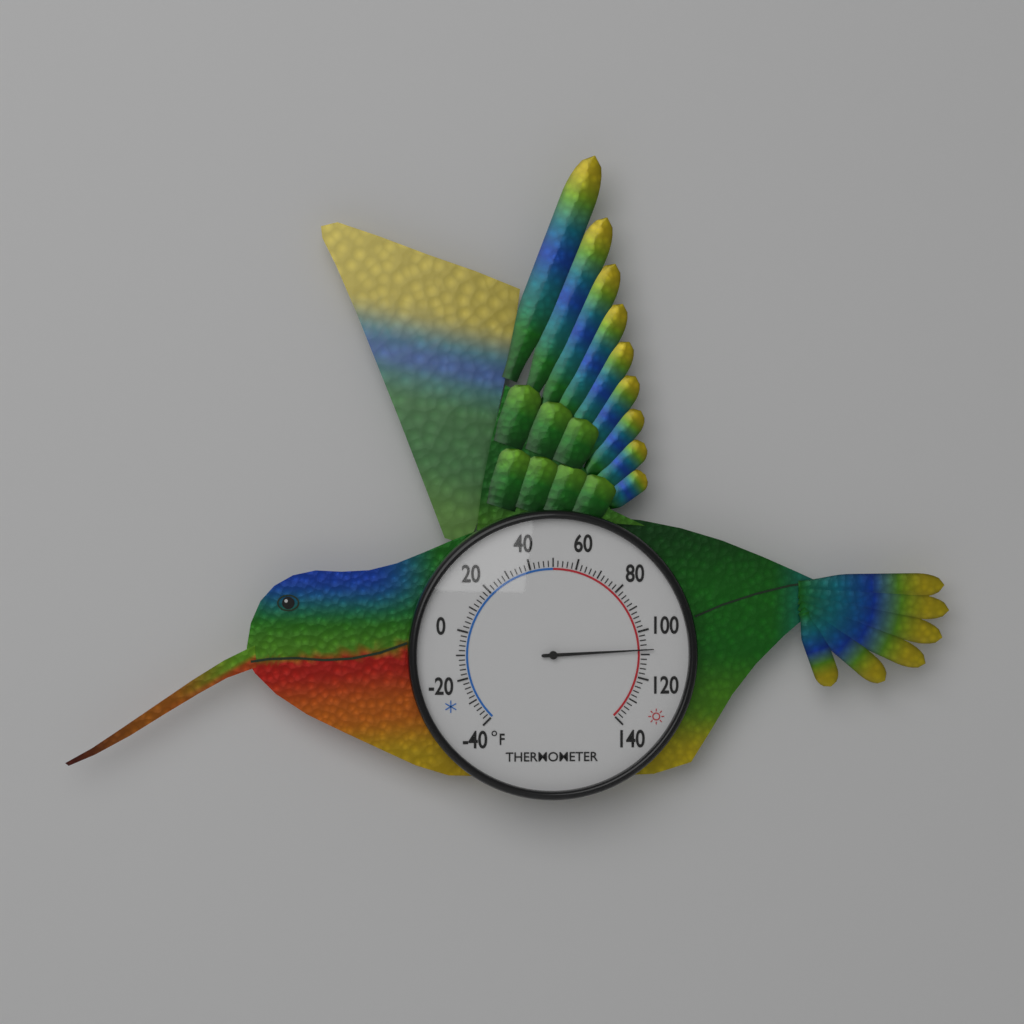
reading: 108 °F
